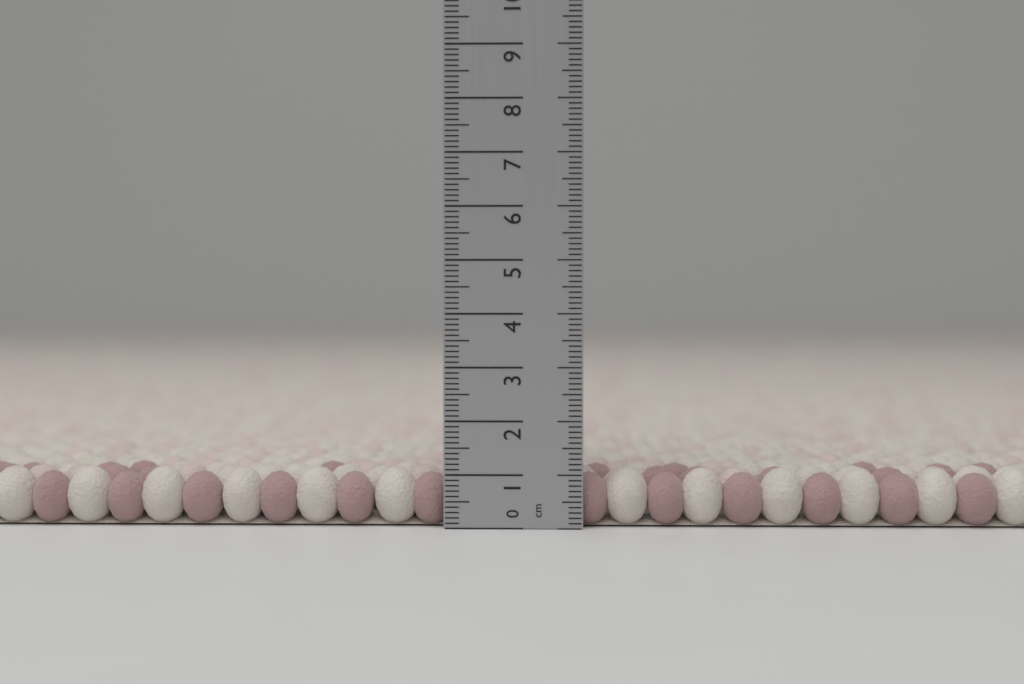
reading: 1.1 cm
